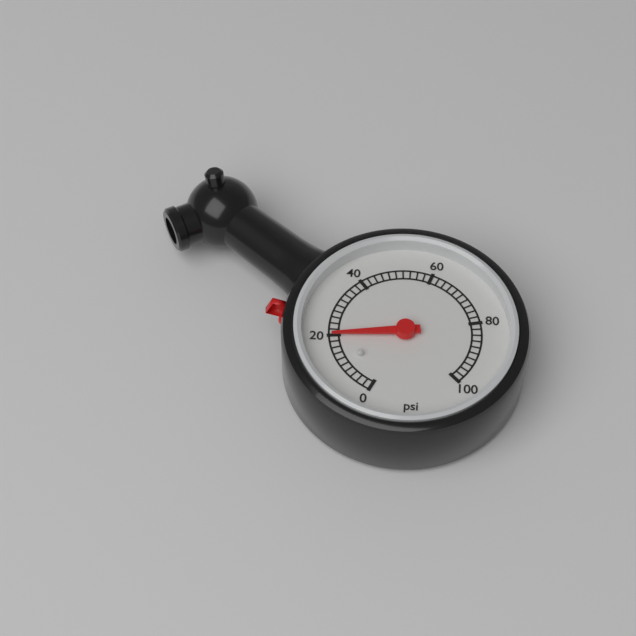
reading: 20 psi
